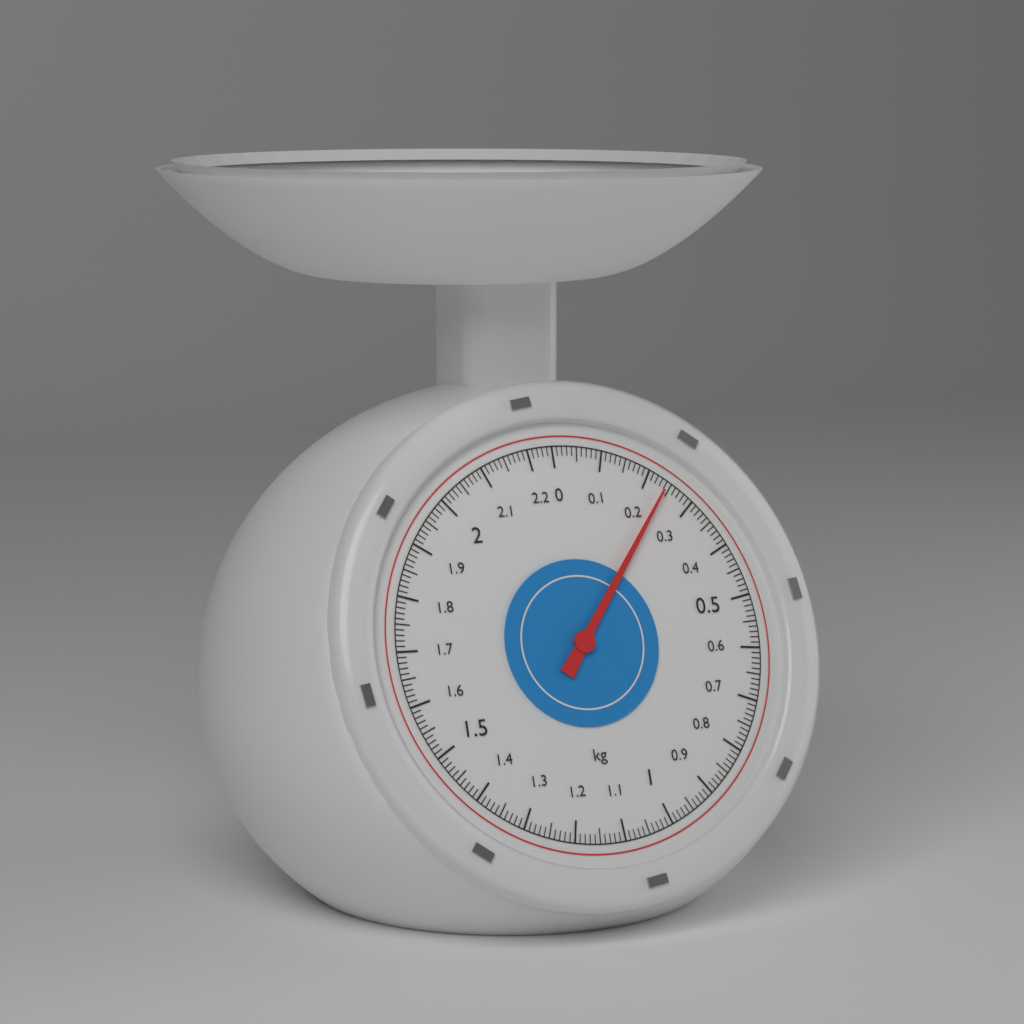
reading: 0.24 kg
